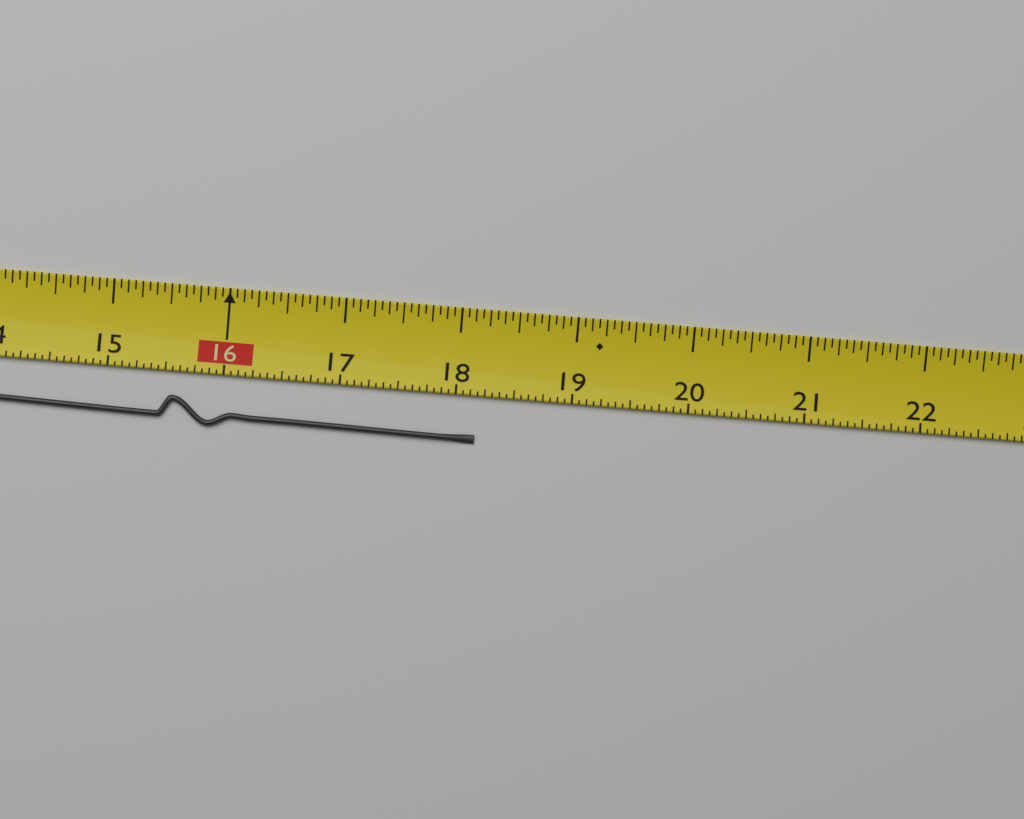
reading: 18.1875 (no unit)
